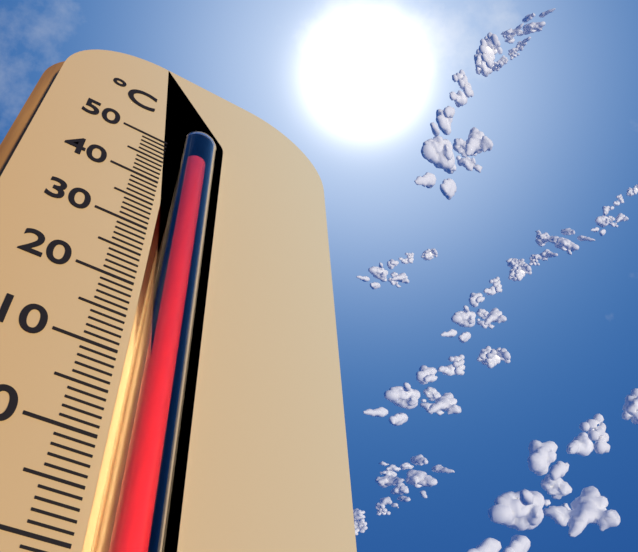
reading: 49 °C
